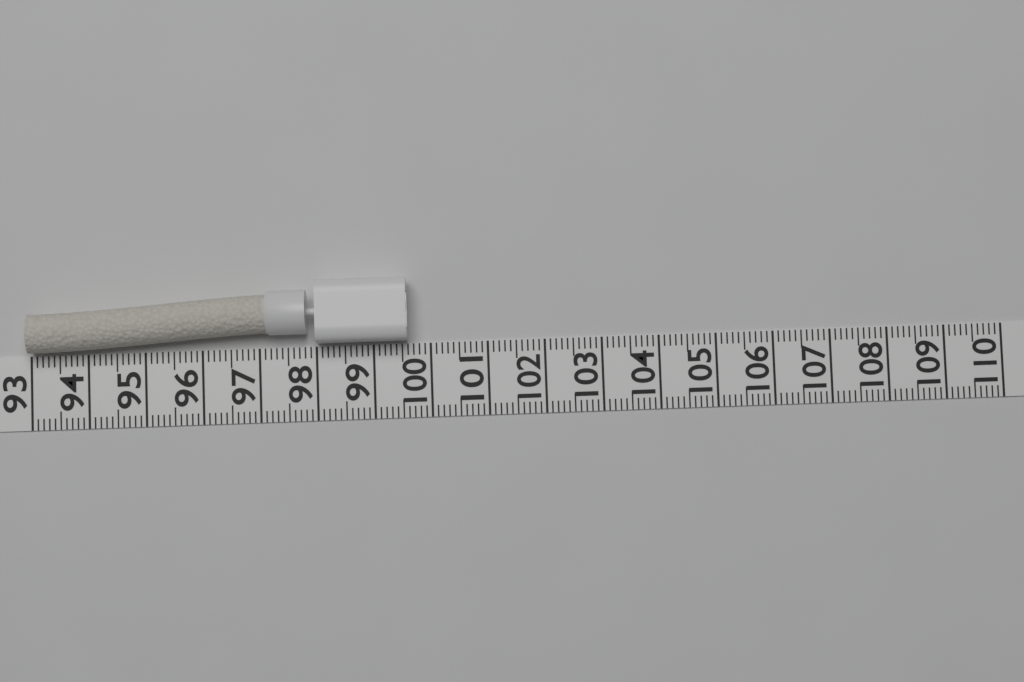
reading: 99.6 (no unit)
